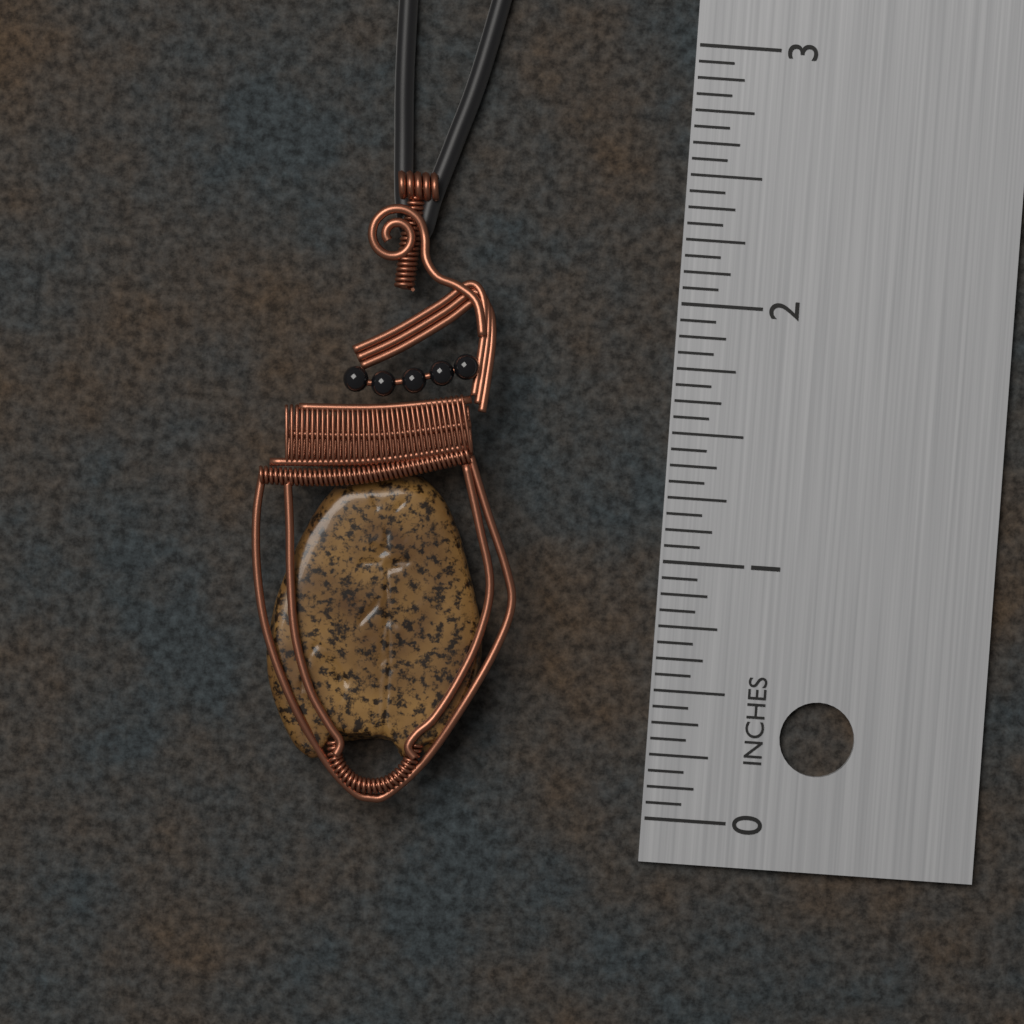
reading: 2.4375 in
